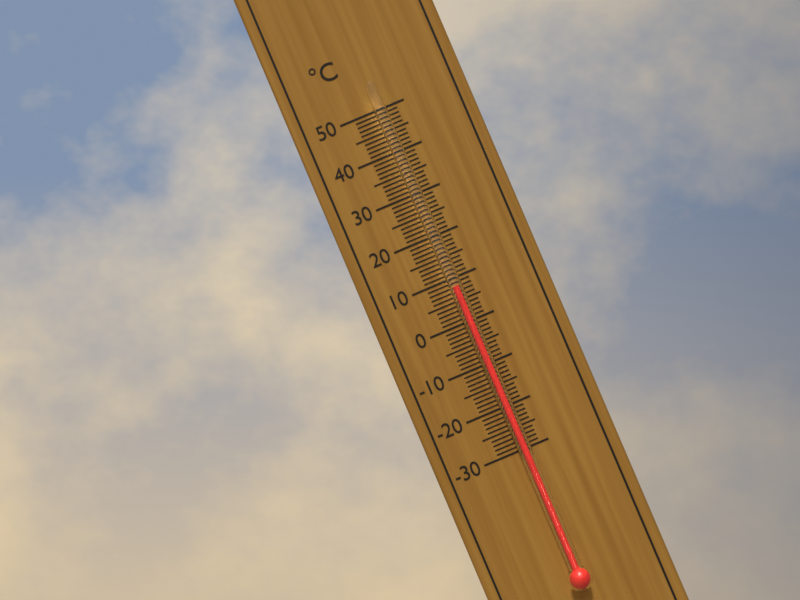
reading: 8 °C
